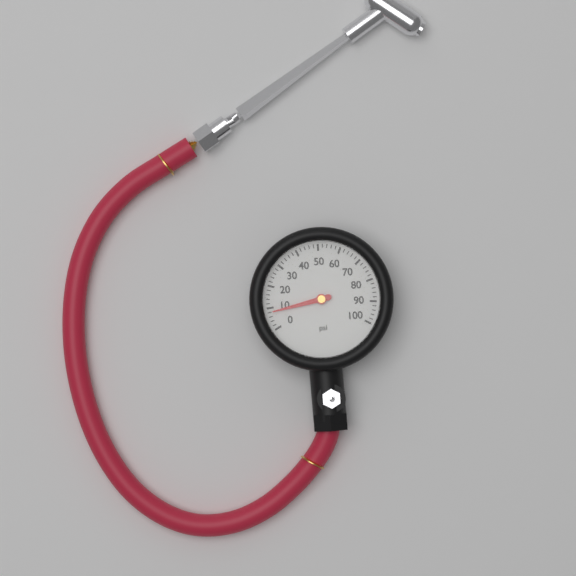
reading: 8 psi
